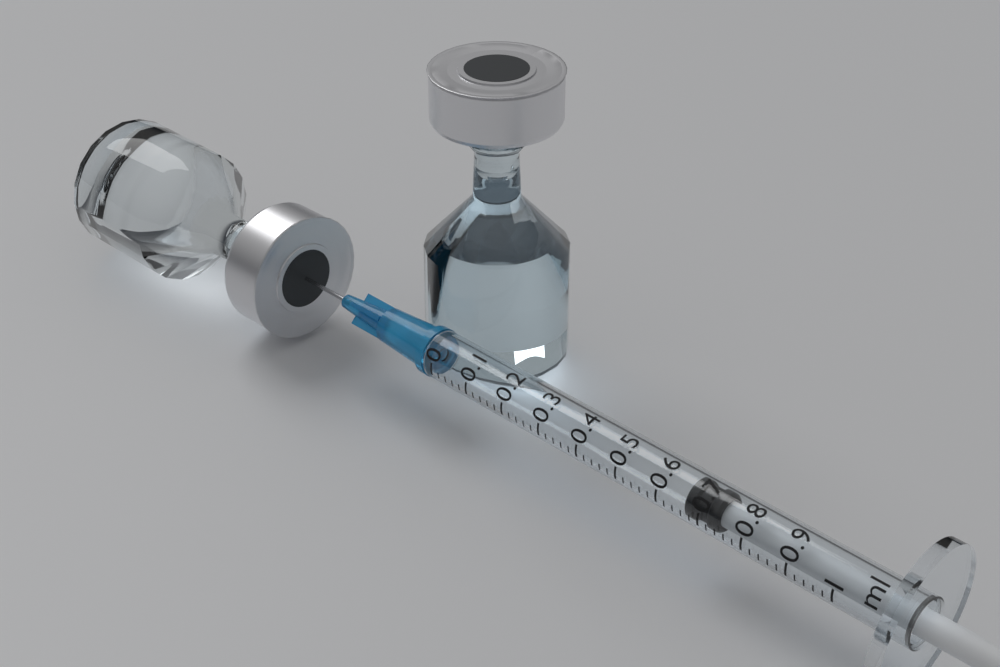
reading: 0.66 ml
